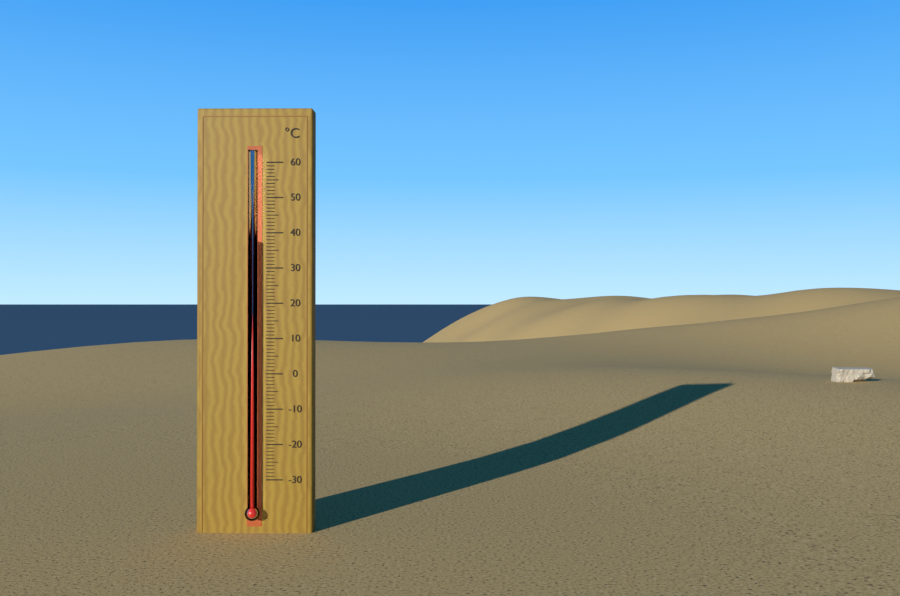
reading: 38 °C
